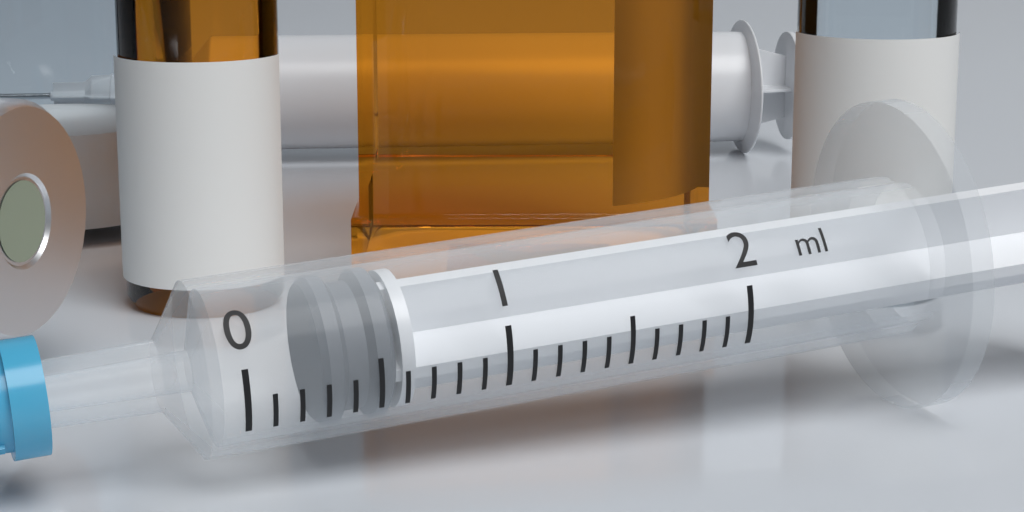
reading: 0.3 ml
